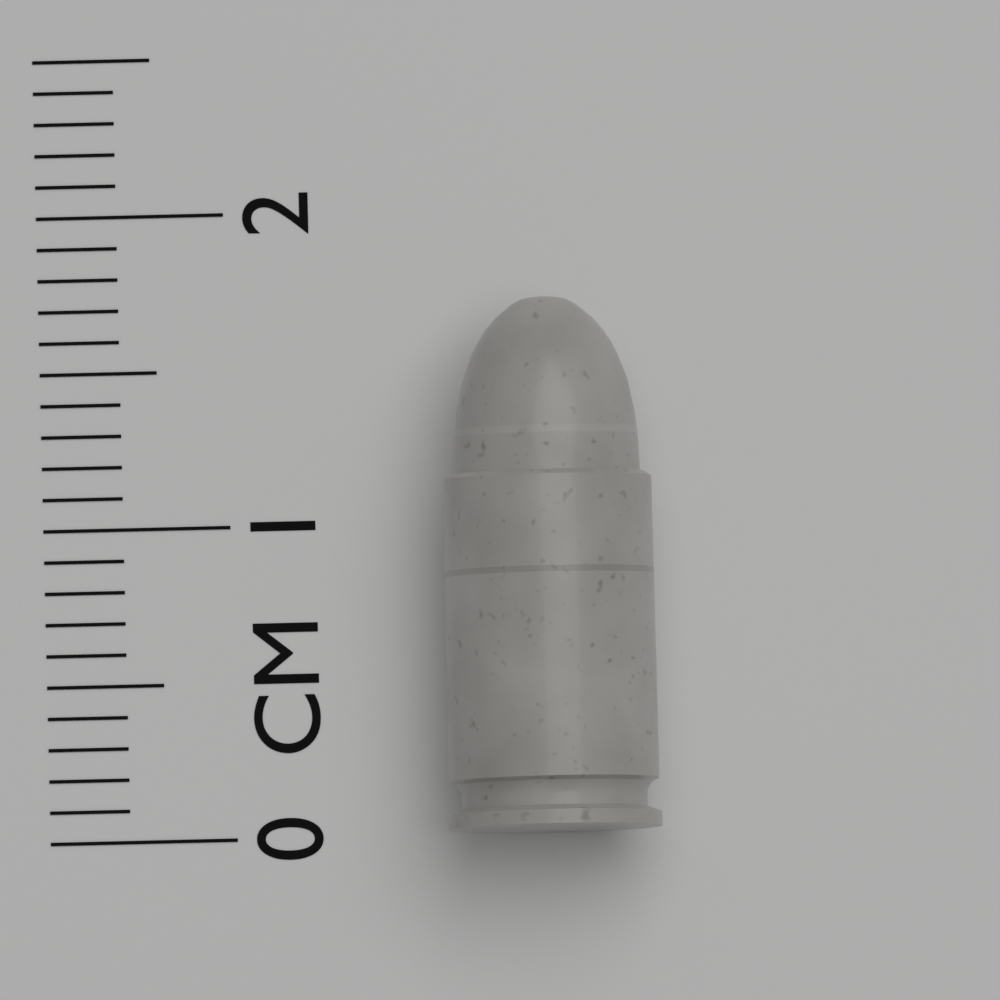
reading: 1.7 cm
